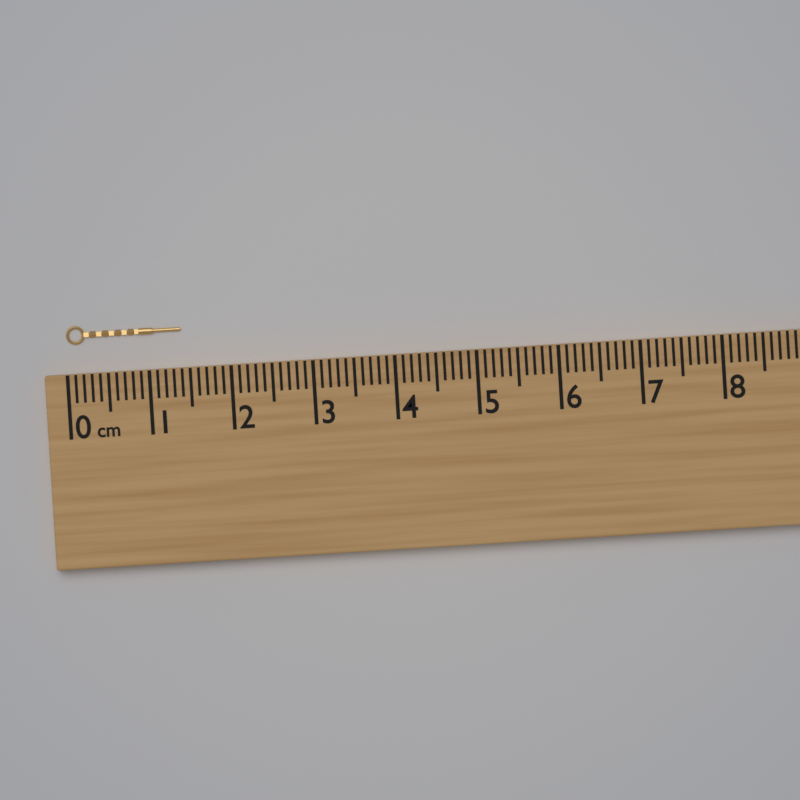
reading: 1.4 cm
